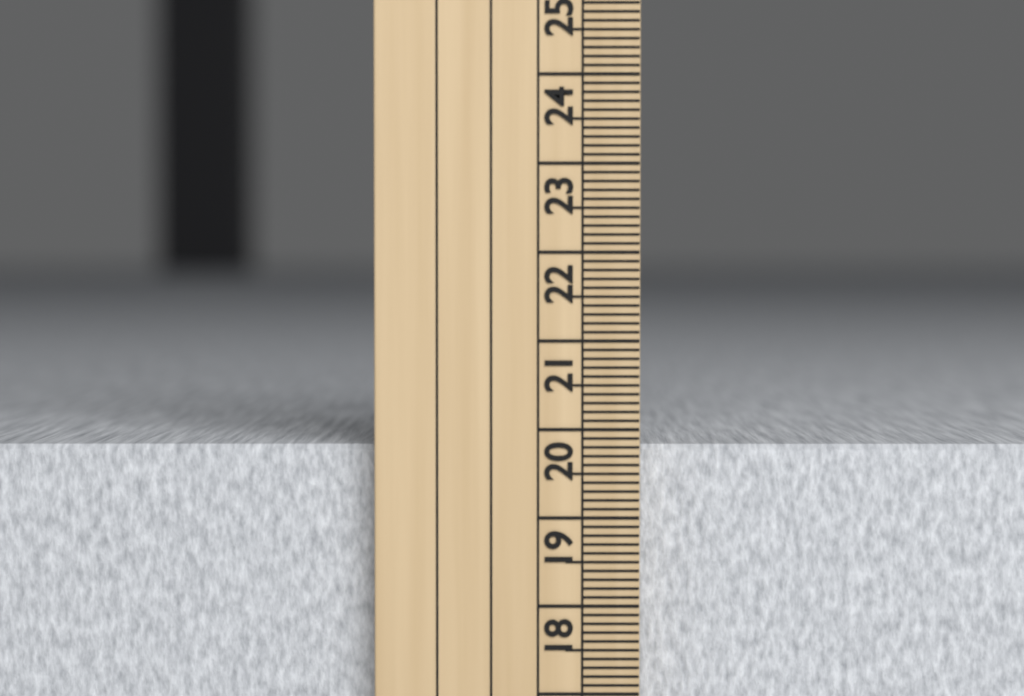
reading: 19.8 cm
